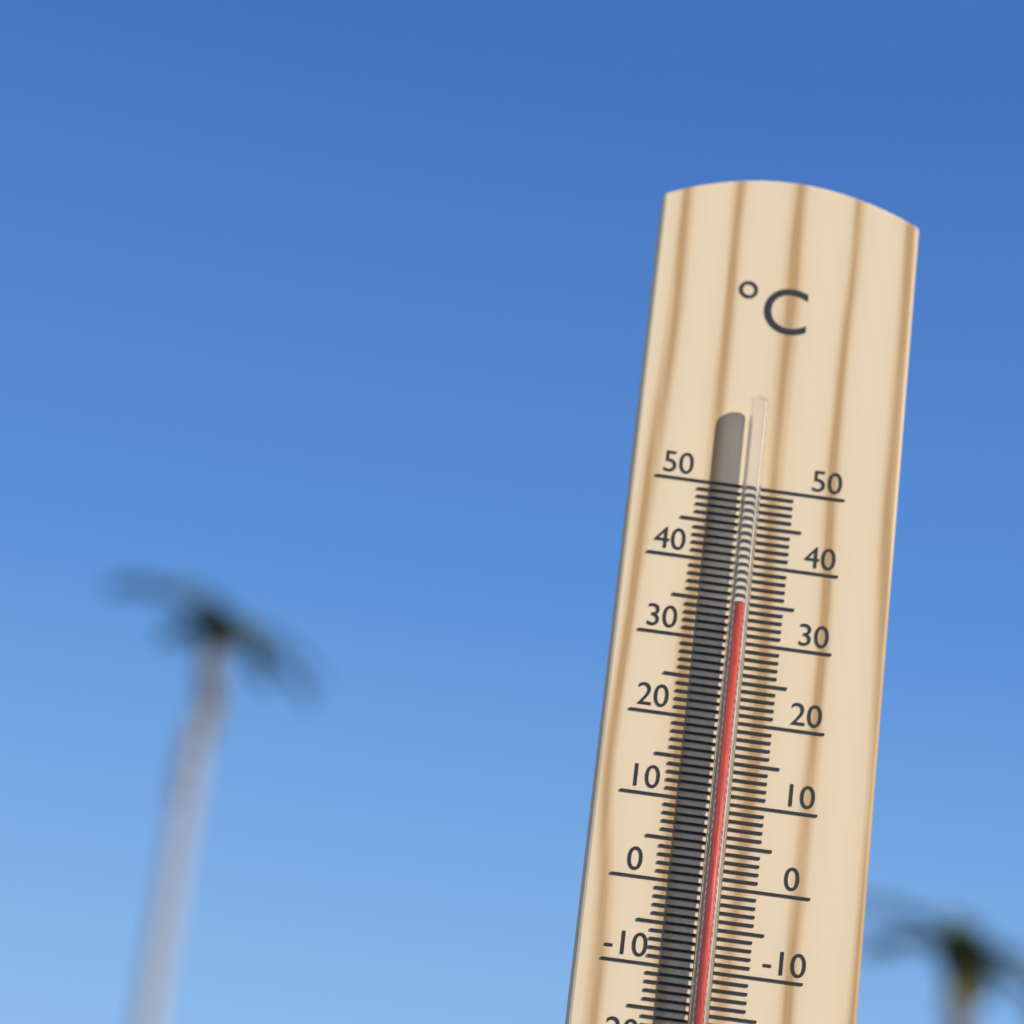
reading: 34 °C
